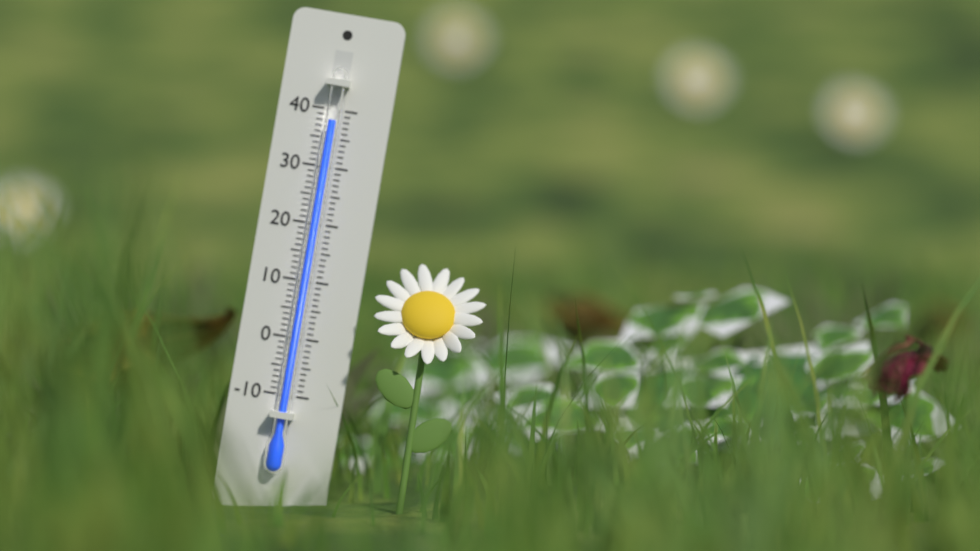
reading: 38 (no unit)
